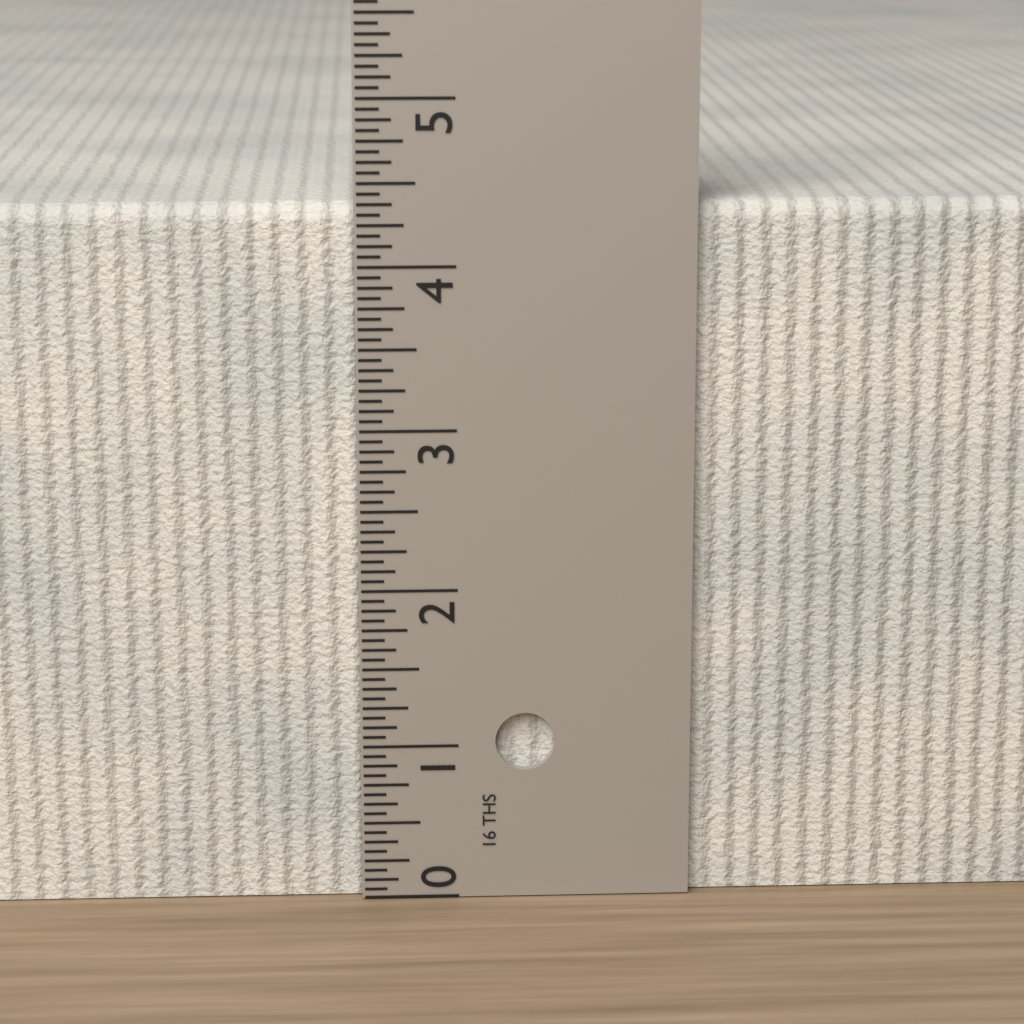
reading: 4.3750 in
